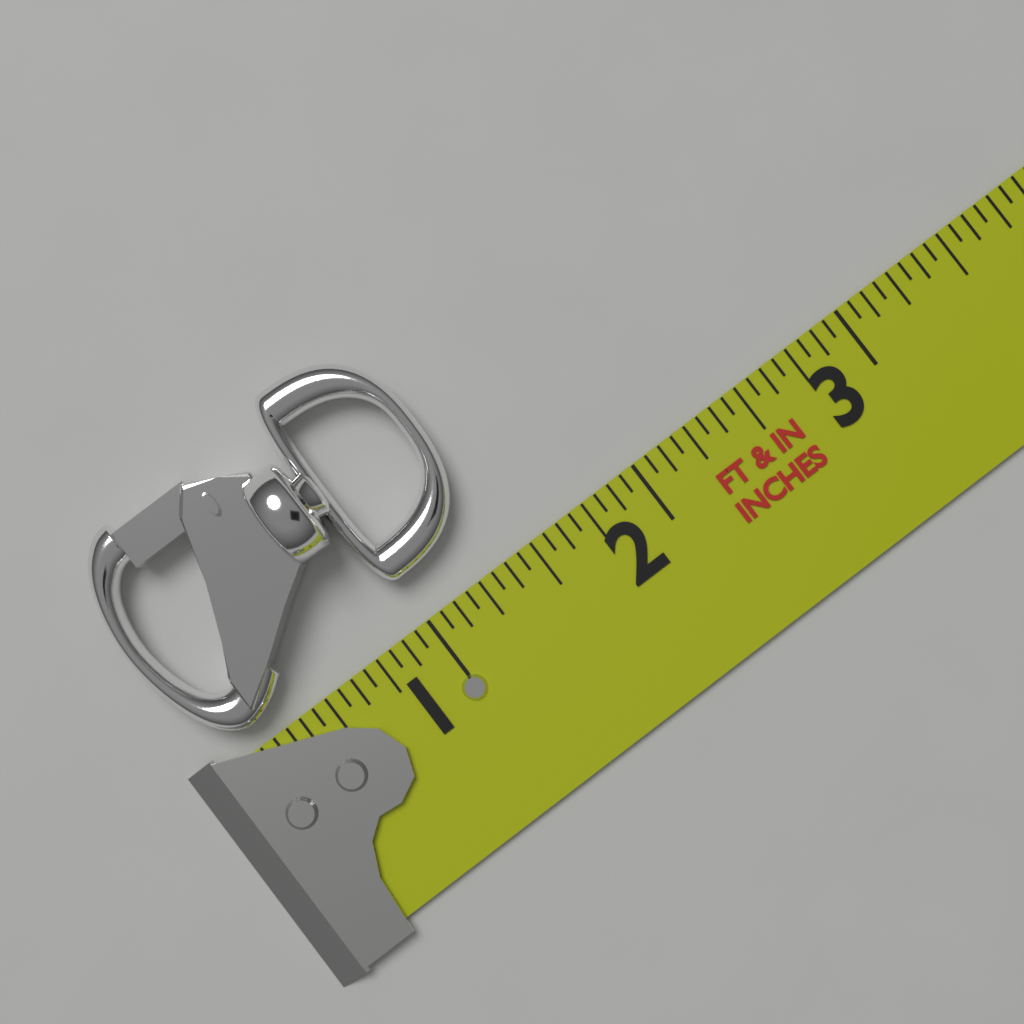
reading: 1.4375 in
